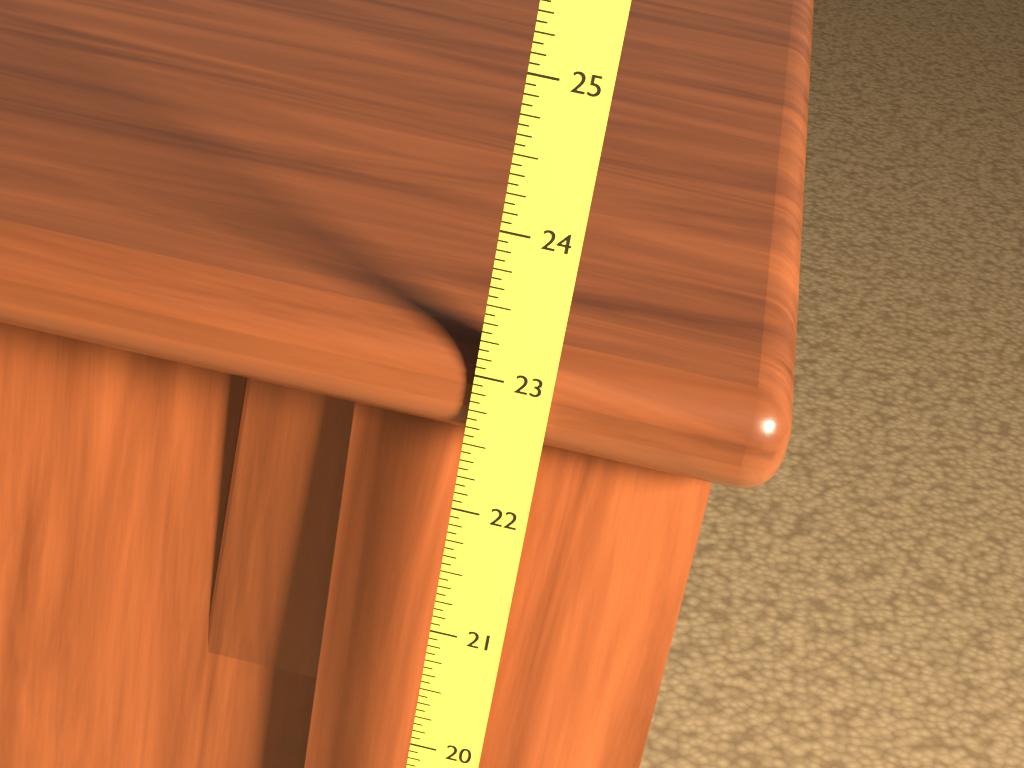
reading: 23.1875 (no unit)
